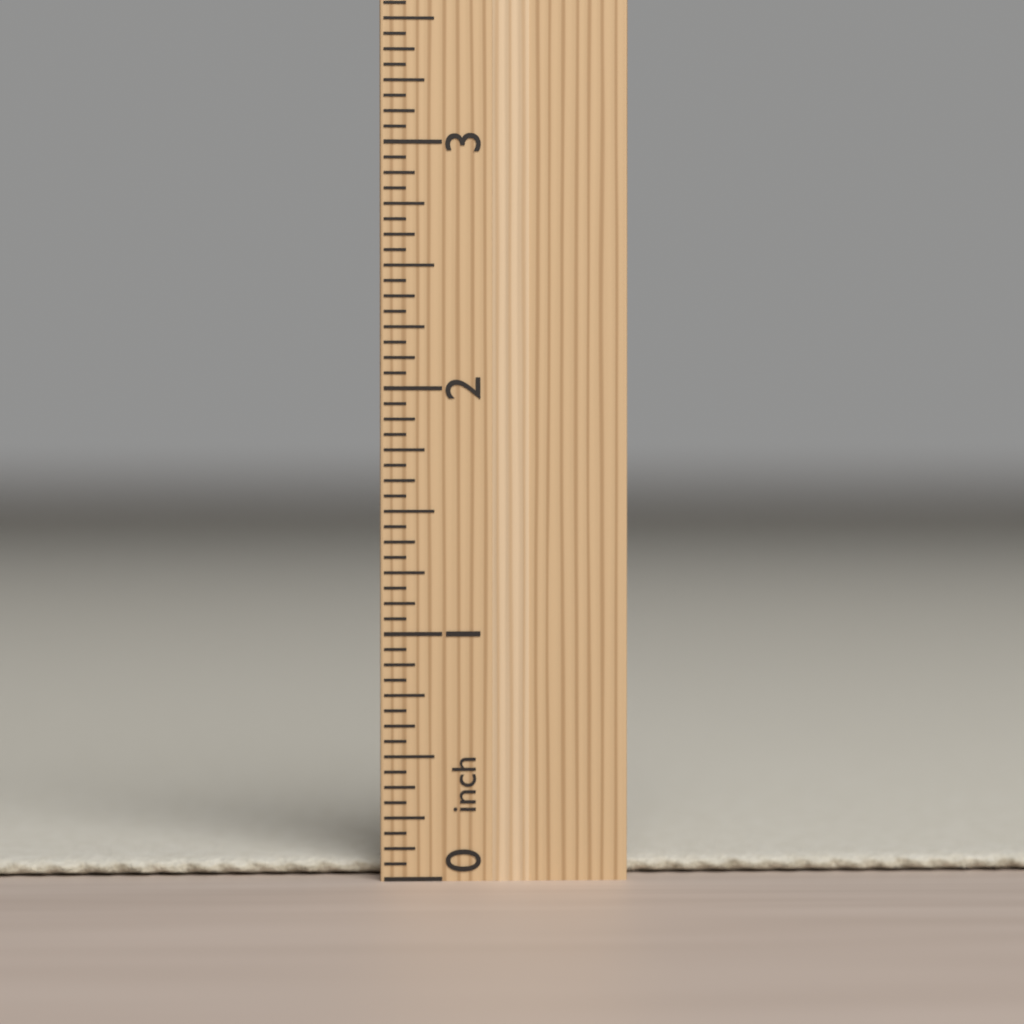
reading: 0.0625 inch
